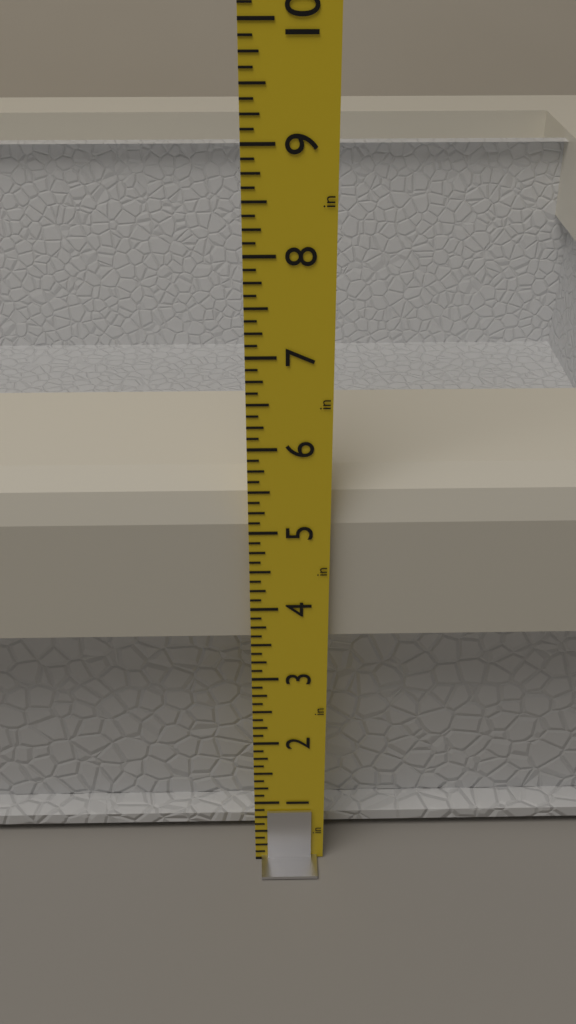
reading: 5.500 in
